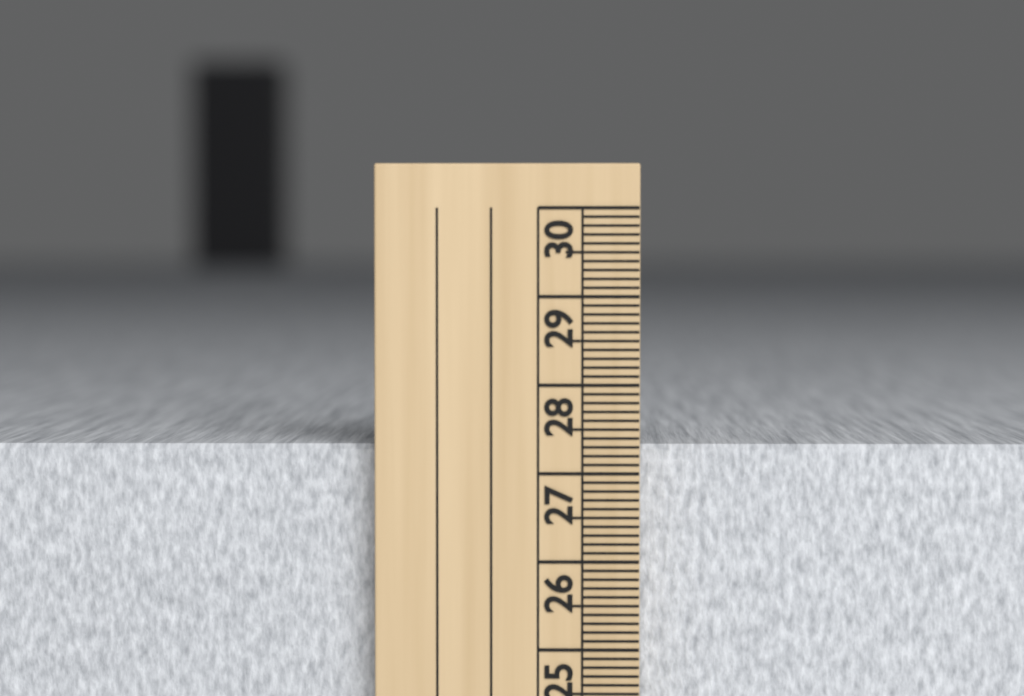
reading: 27.3 cm
